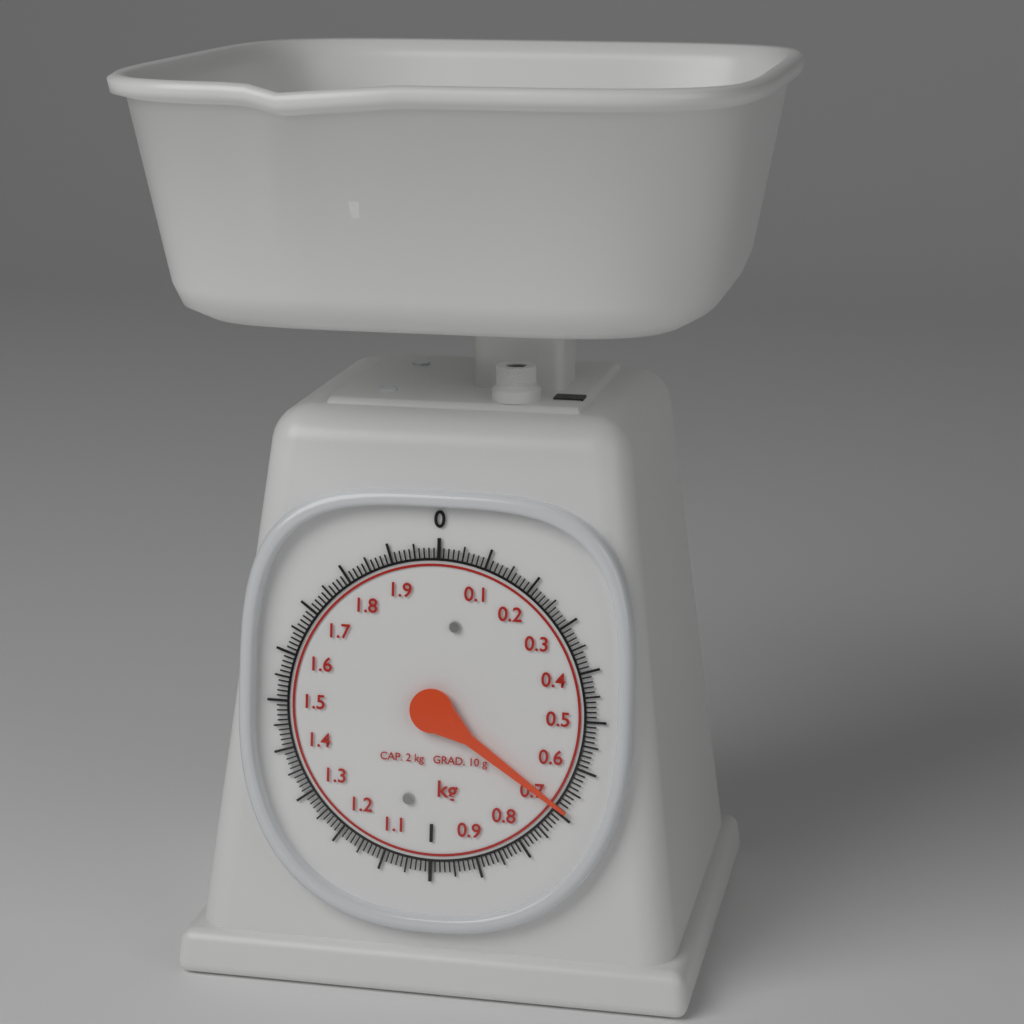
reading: 0.69 kg
